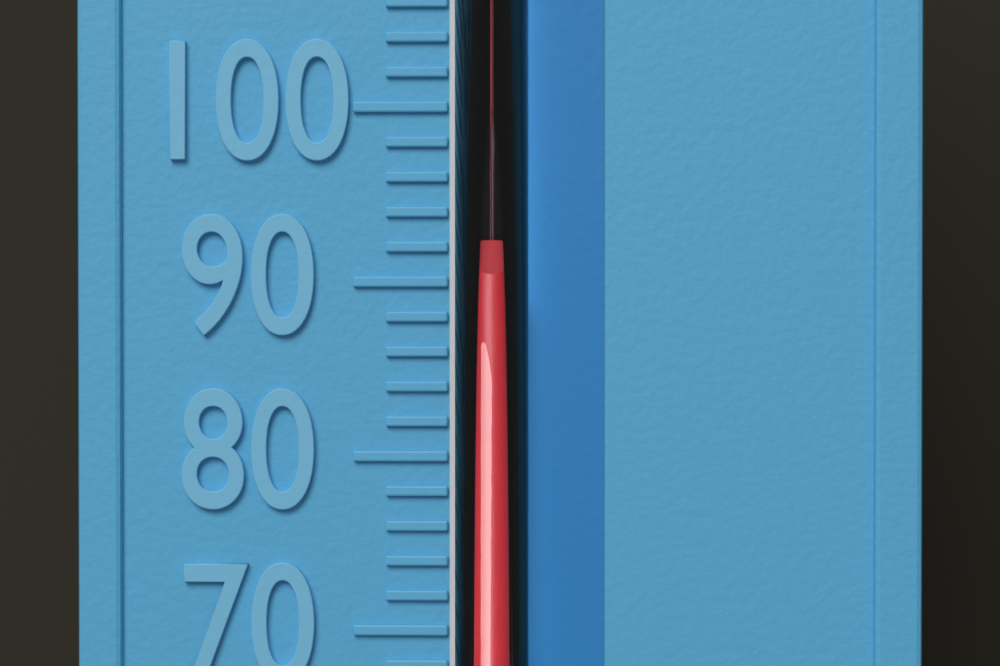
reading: 90 °F
